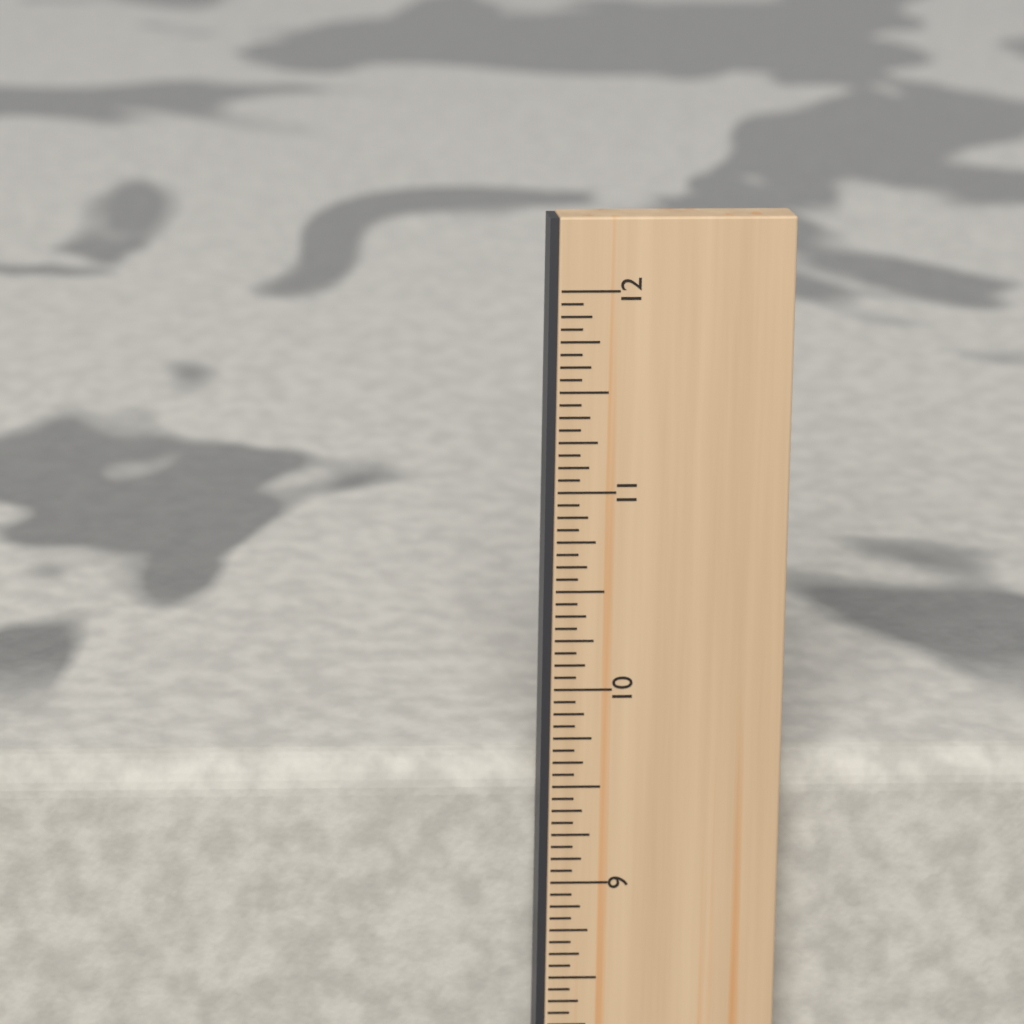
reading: 9.5625 in
